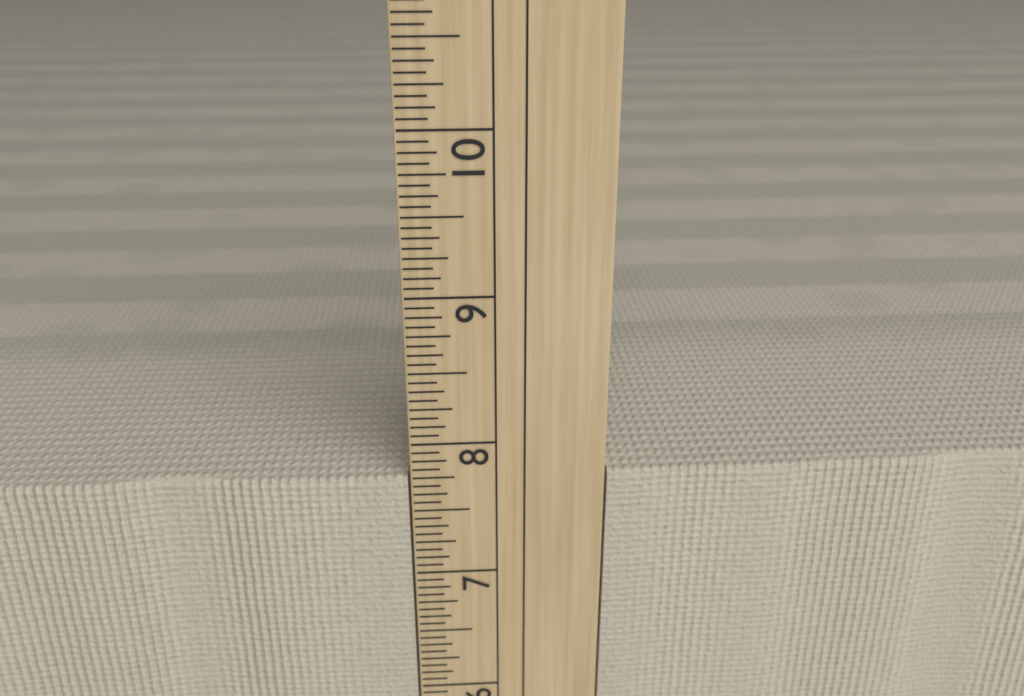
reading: 7.7500 in
